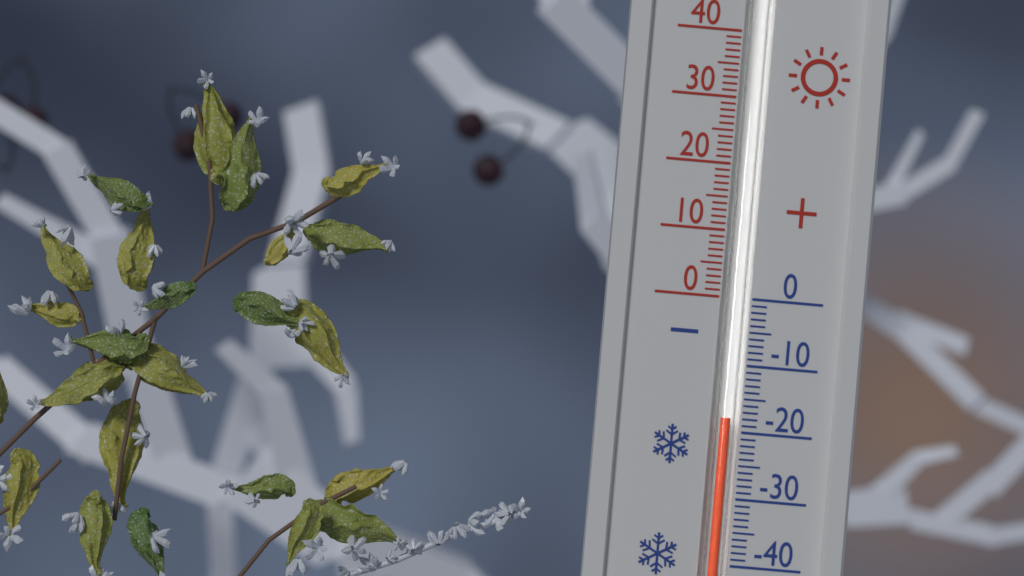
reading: -18 (no unit)
